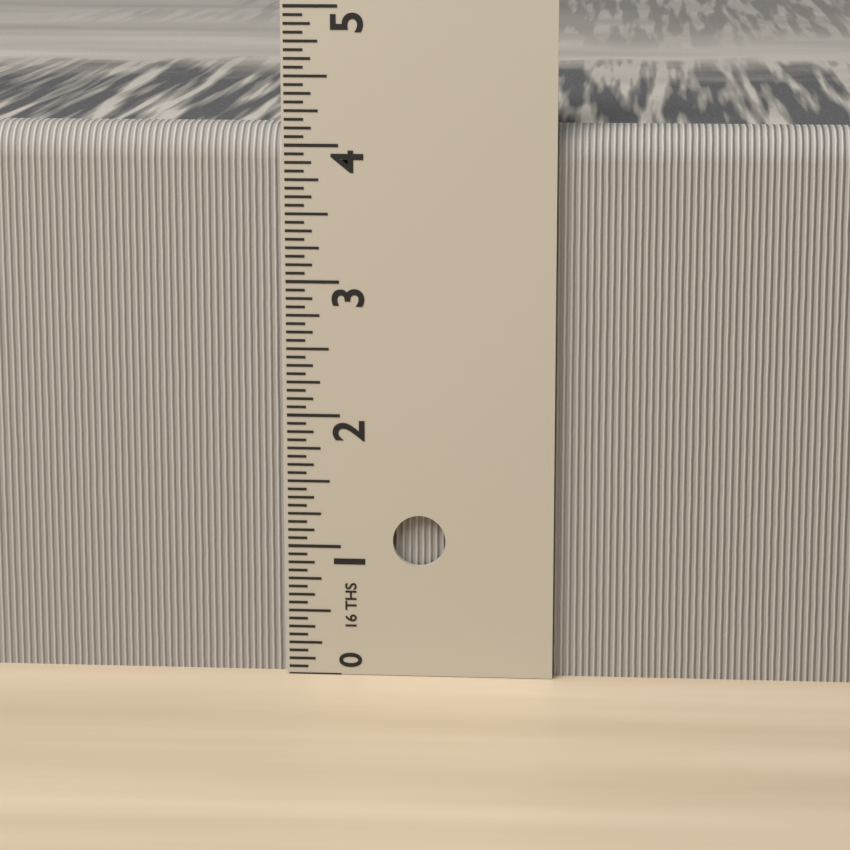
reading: 4.1250 in
